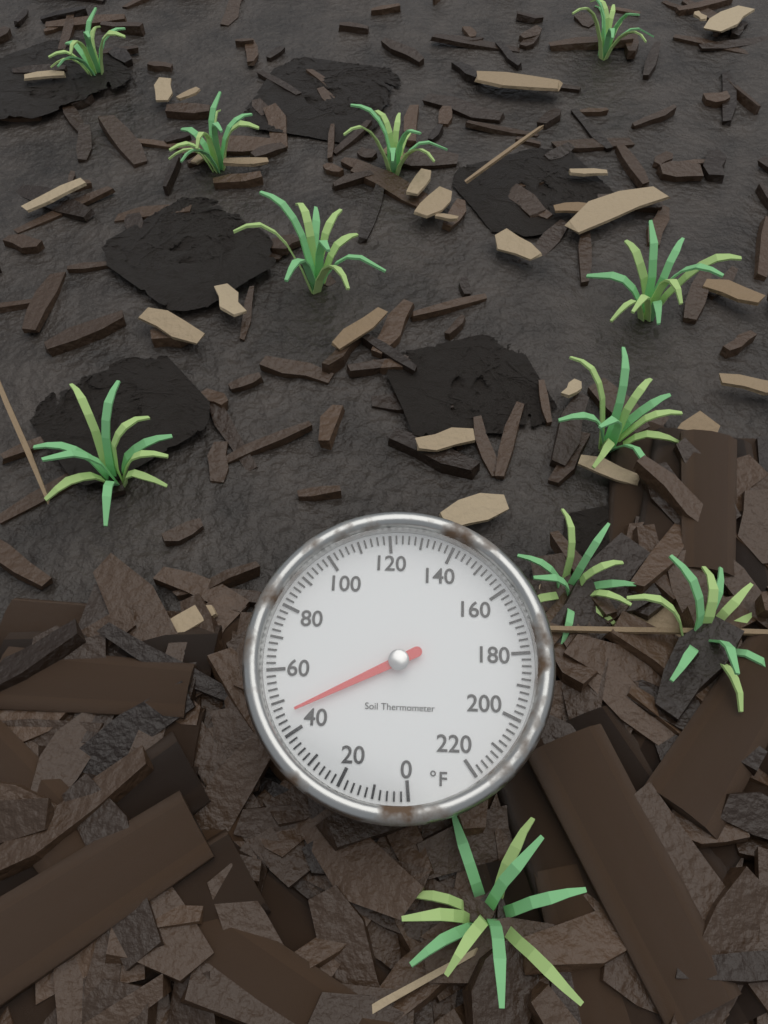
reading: 46 °F
